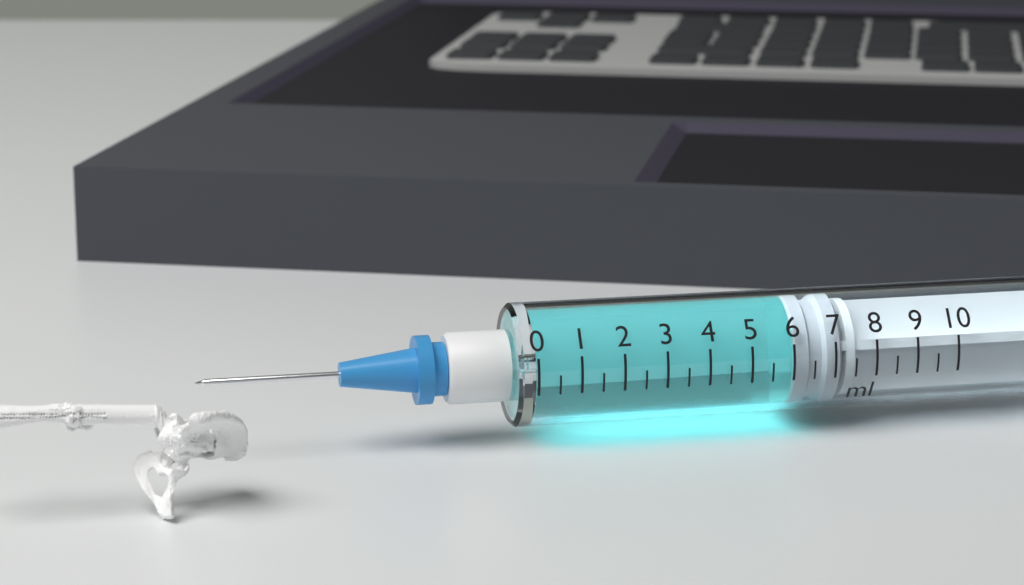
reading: 6.0 ml
